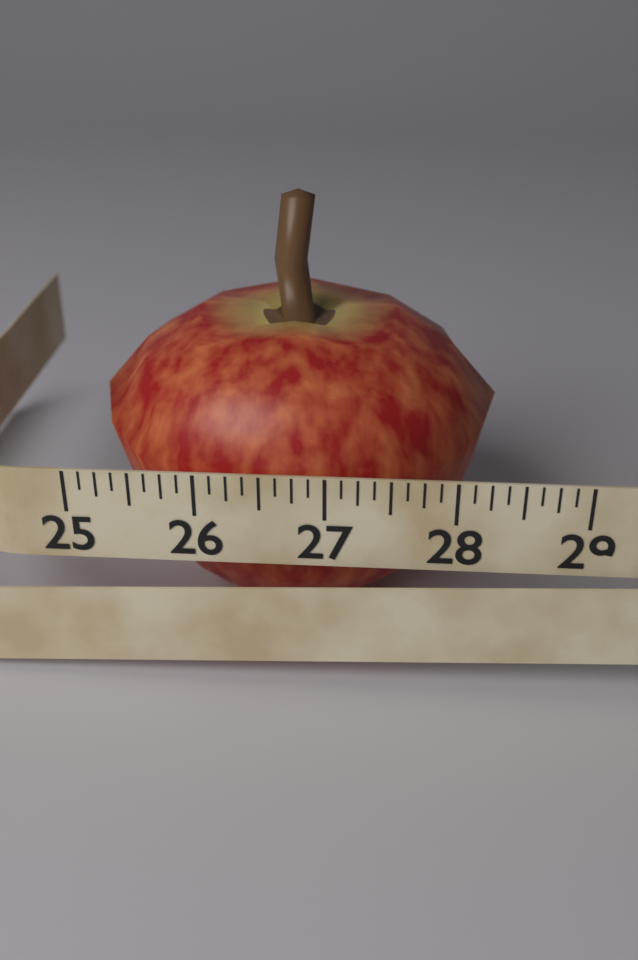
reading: 28.375 (no unit)
